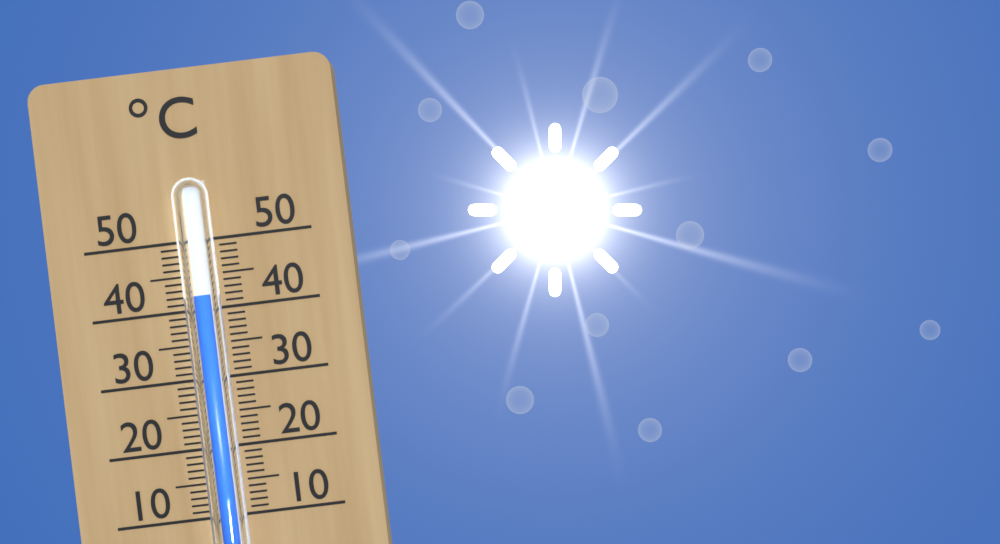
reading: 42 °C
